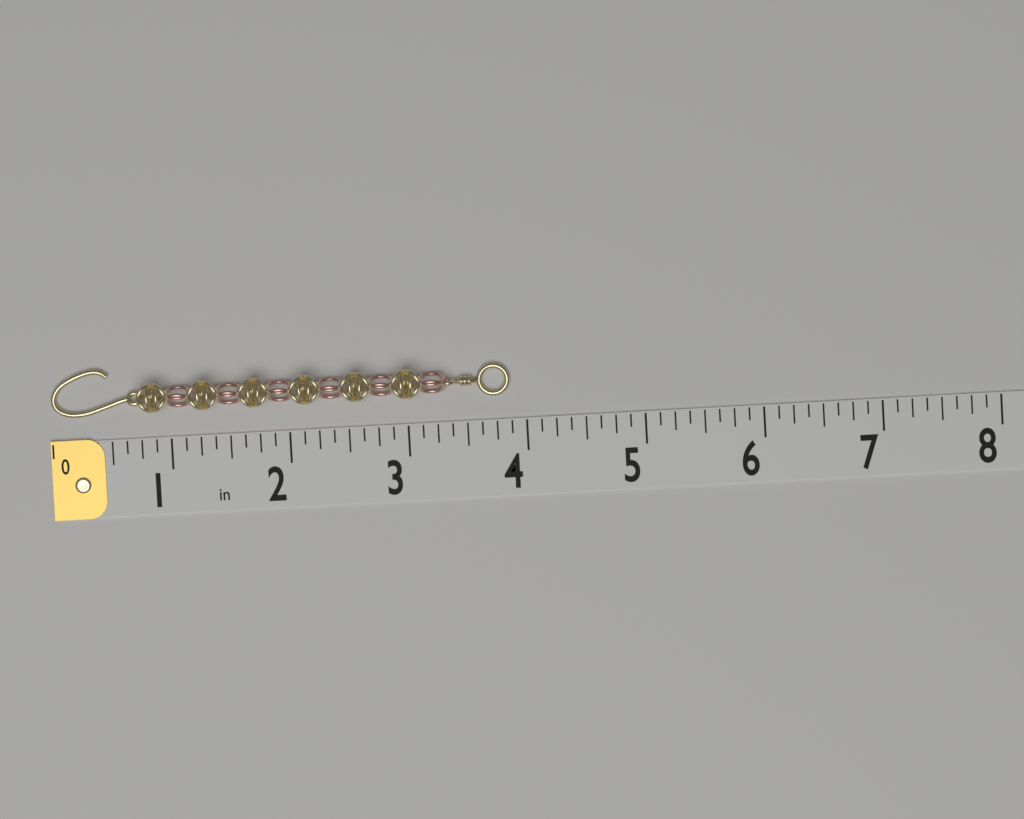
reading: 3.875 in
